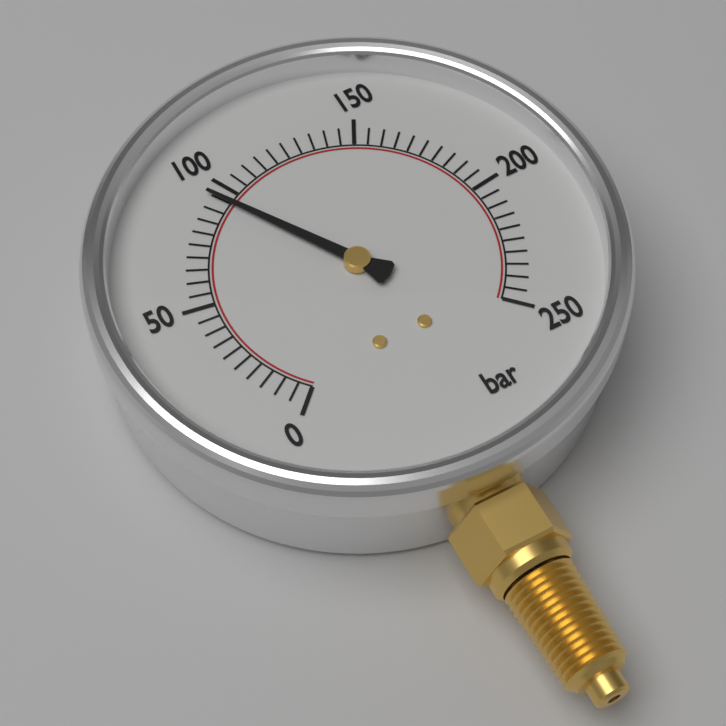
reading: 95 bar
